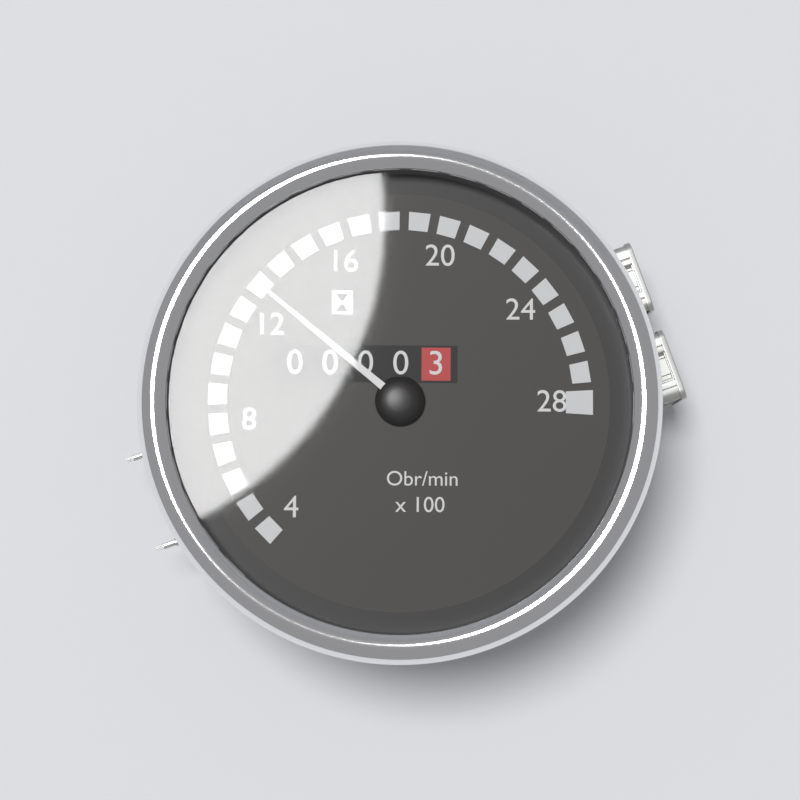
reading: 13 Obr/min x100
